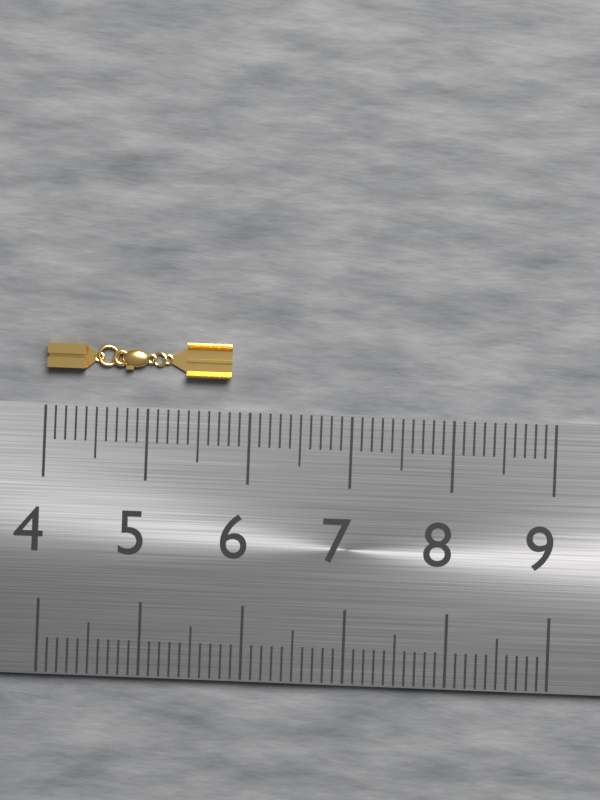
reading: 5.8 (no unit)
